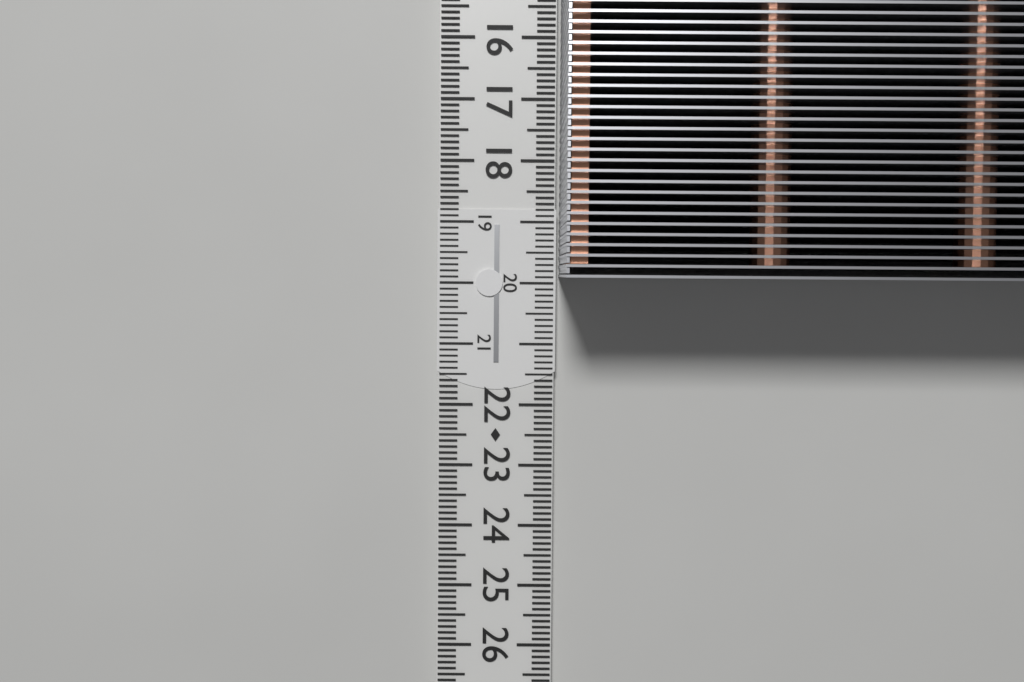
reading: 19.9 cm
